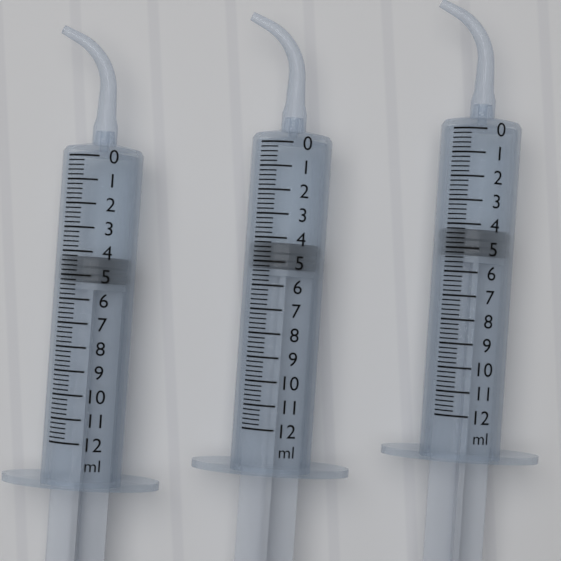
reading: 4.2 ml
